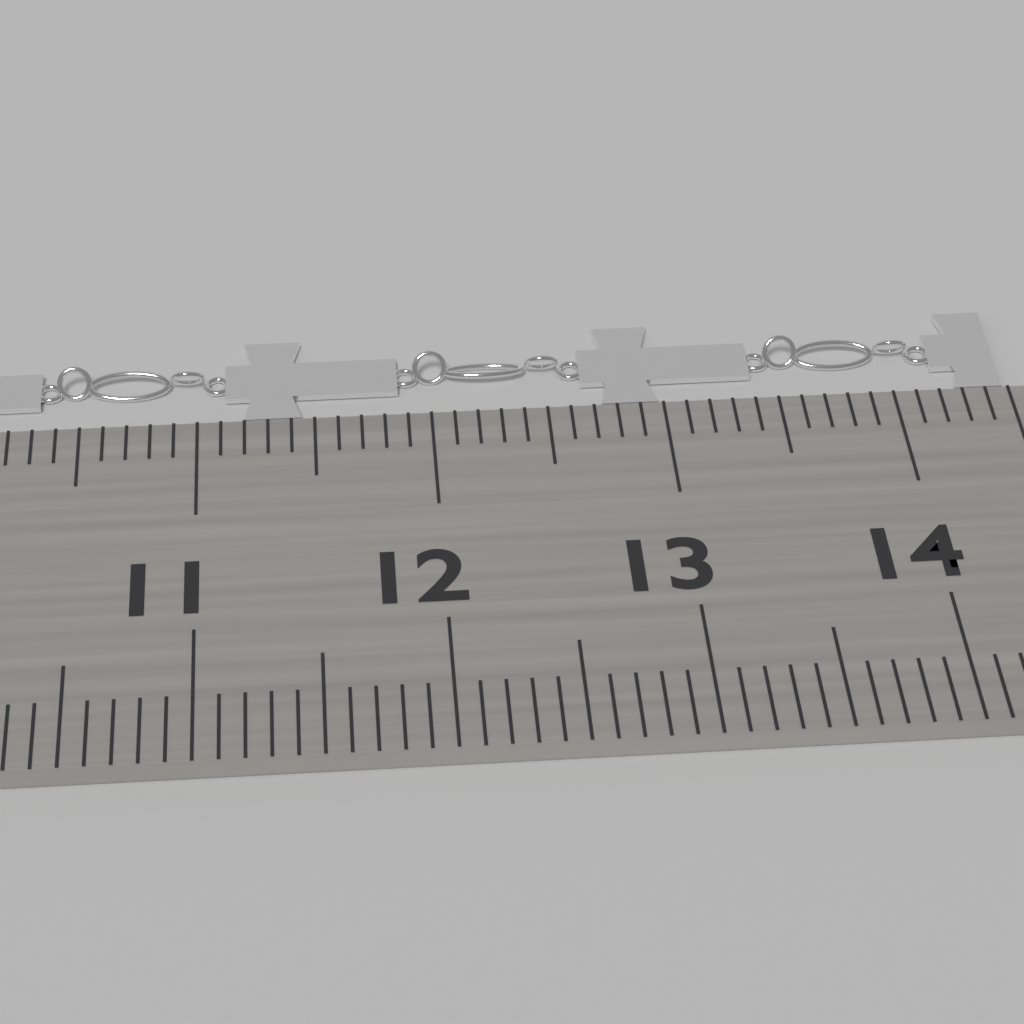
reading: 14.5 cm
